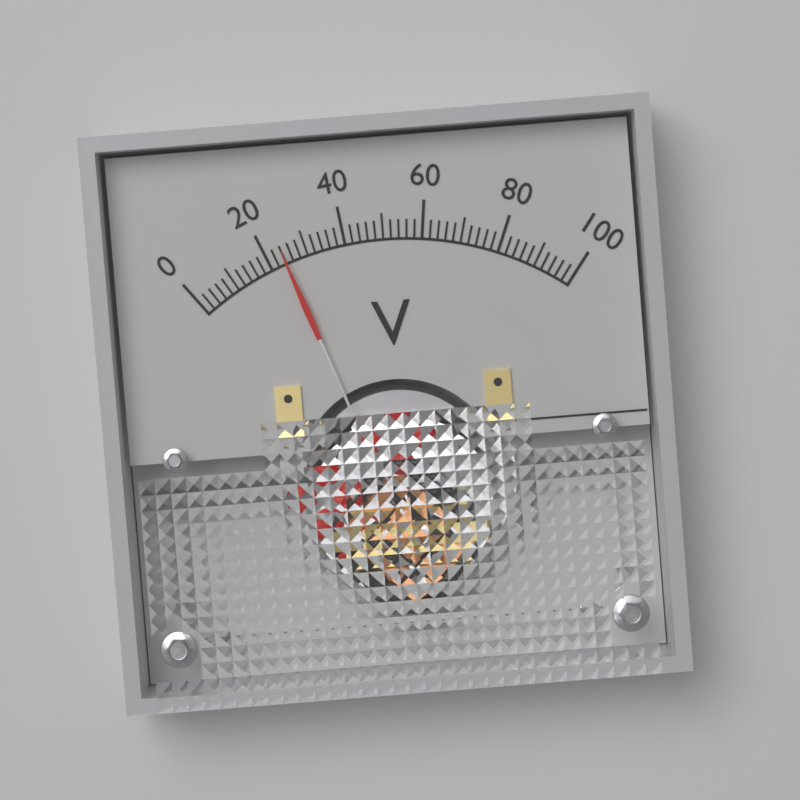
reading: 24 V
